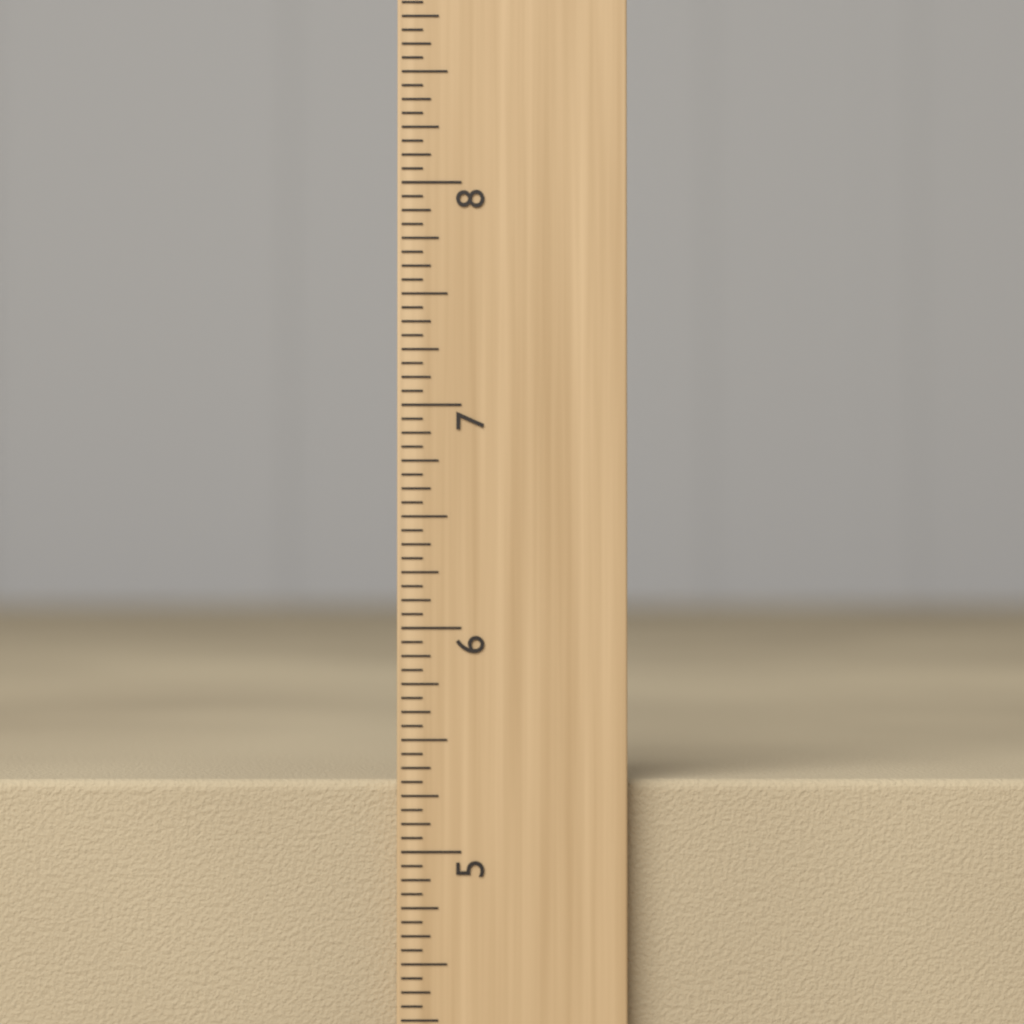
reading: 5.3125 inch
